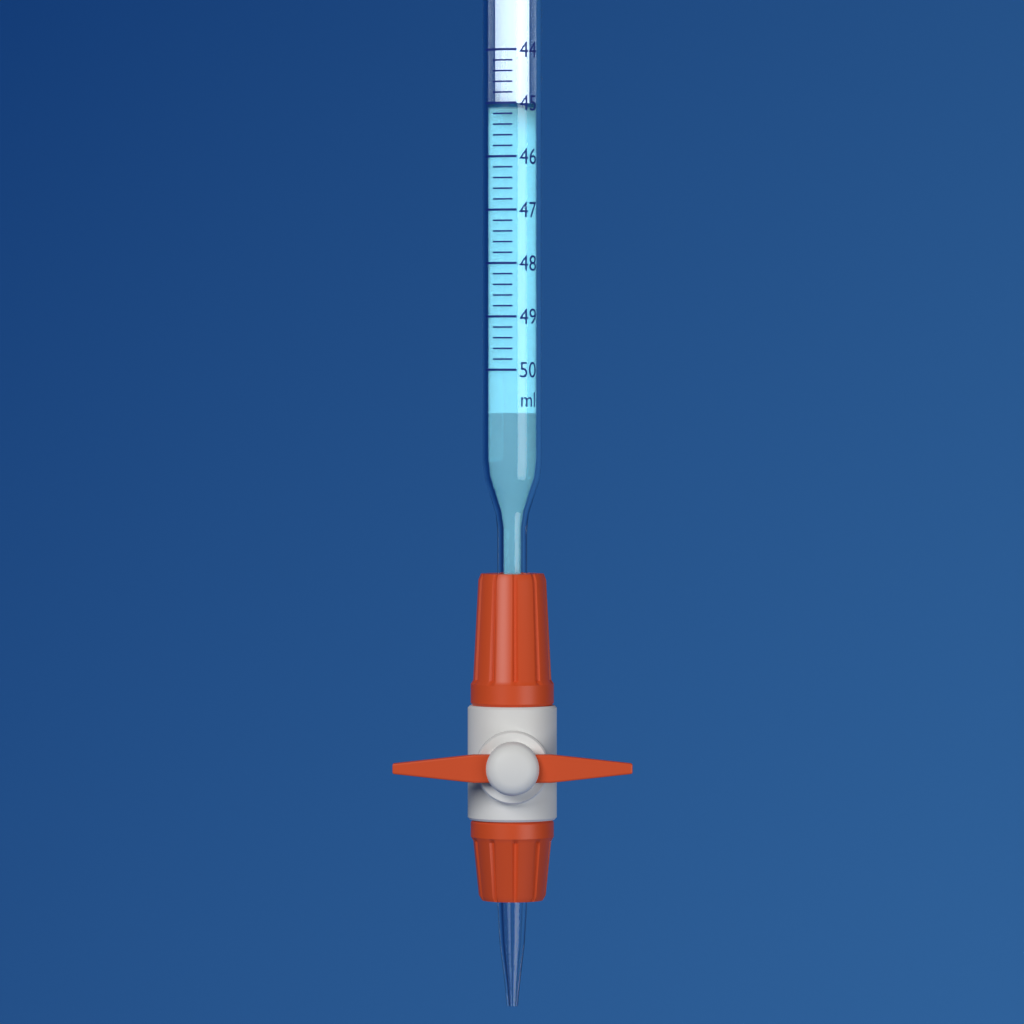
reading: 45.0 ml
